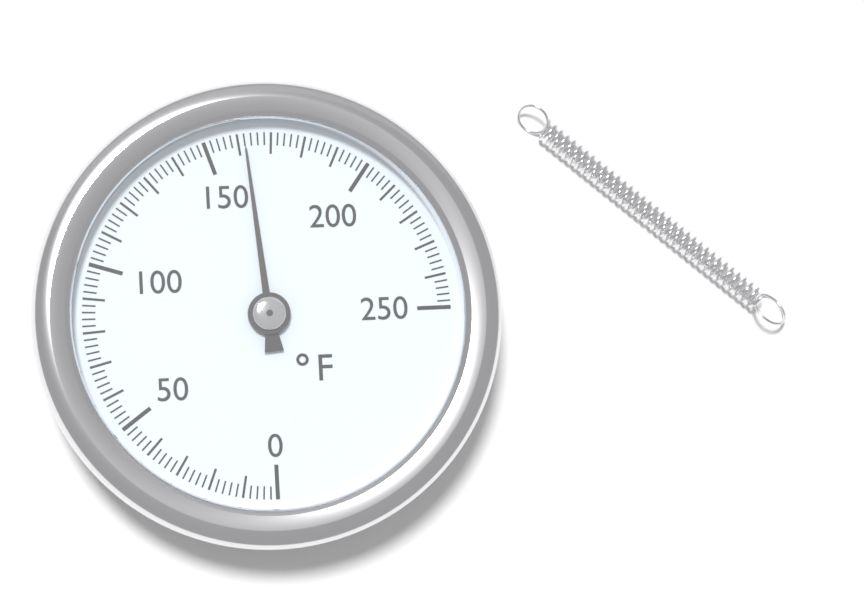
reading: 162 °F
